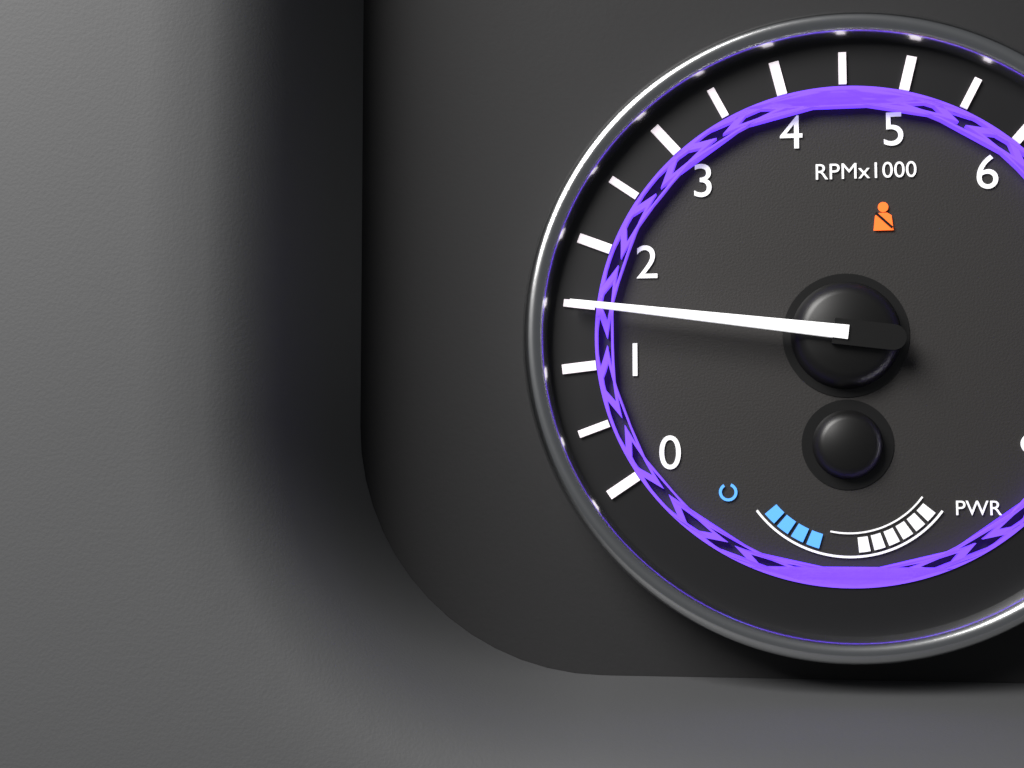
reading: 1500 RPM
